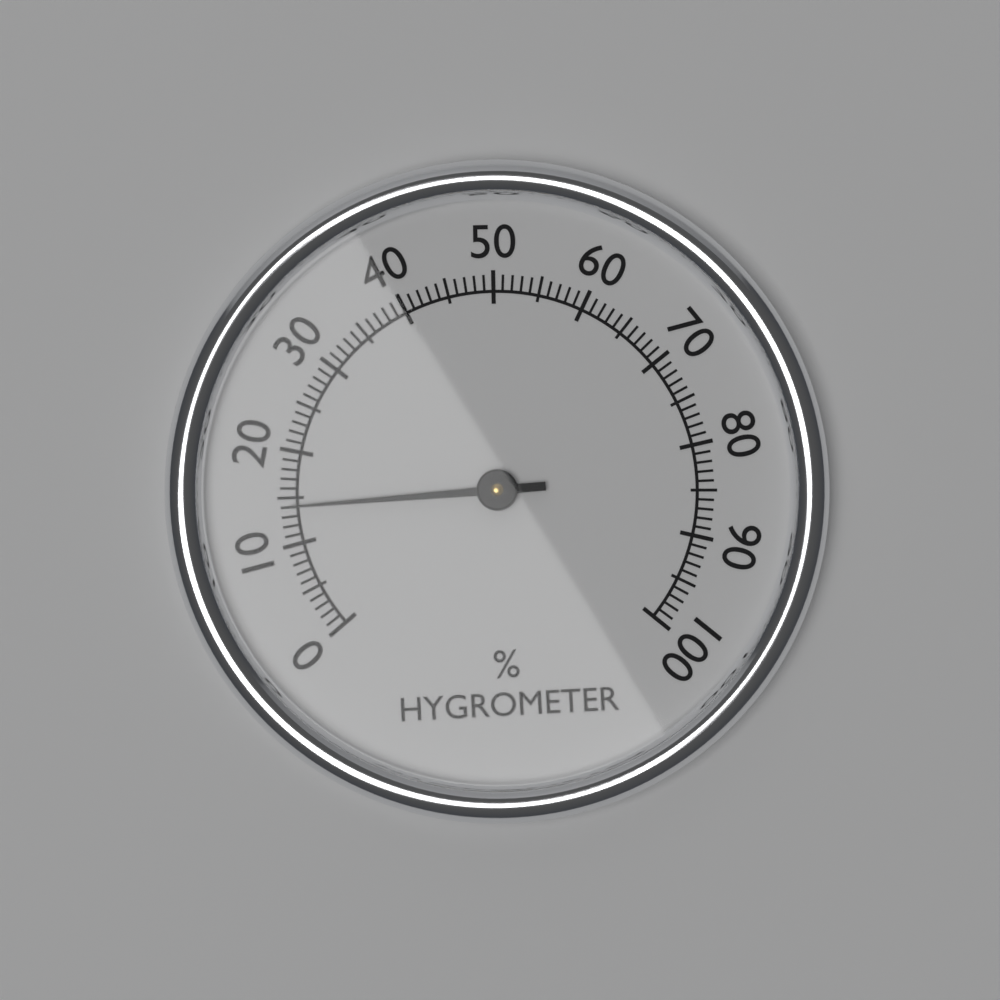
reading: 14 %
